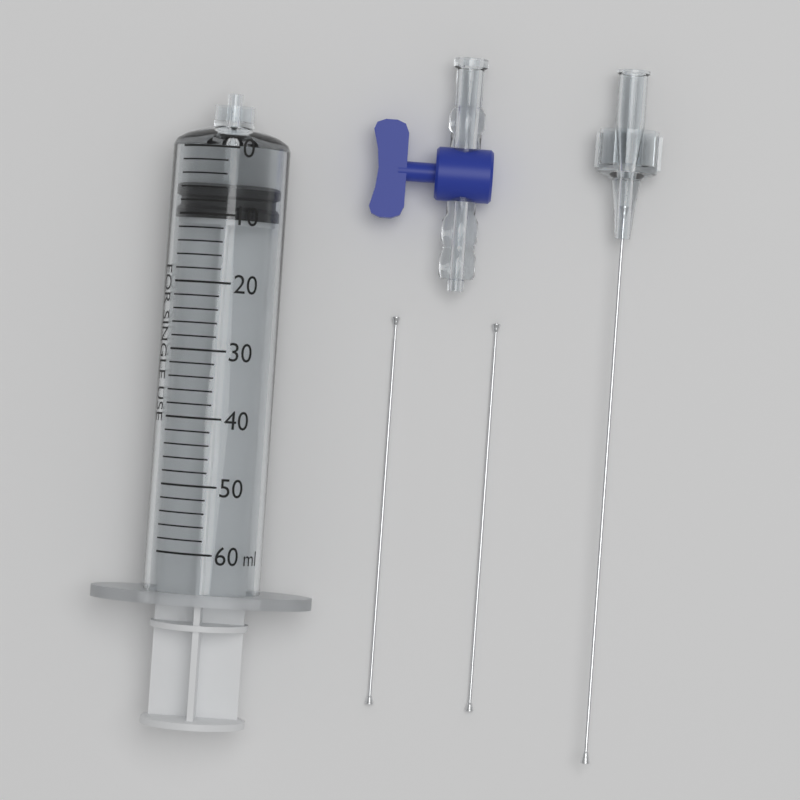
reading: 6 ml
